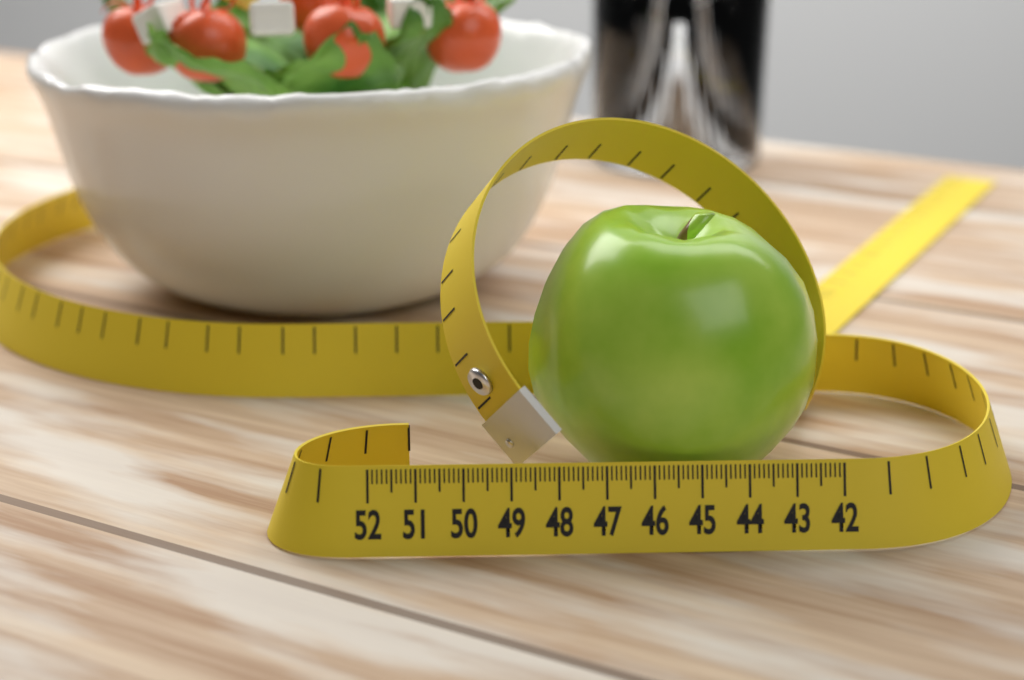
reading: 48.5 (no unit)
